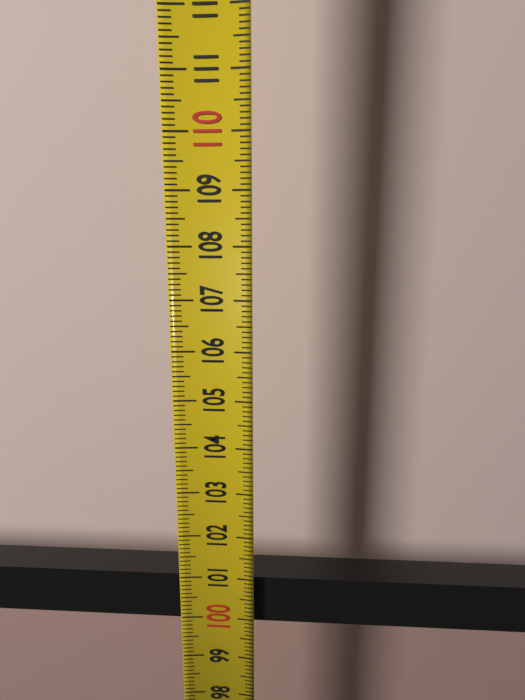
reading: 100.9 (no unit)
